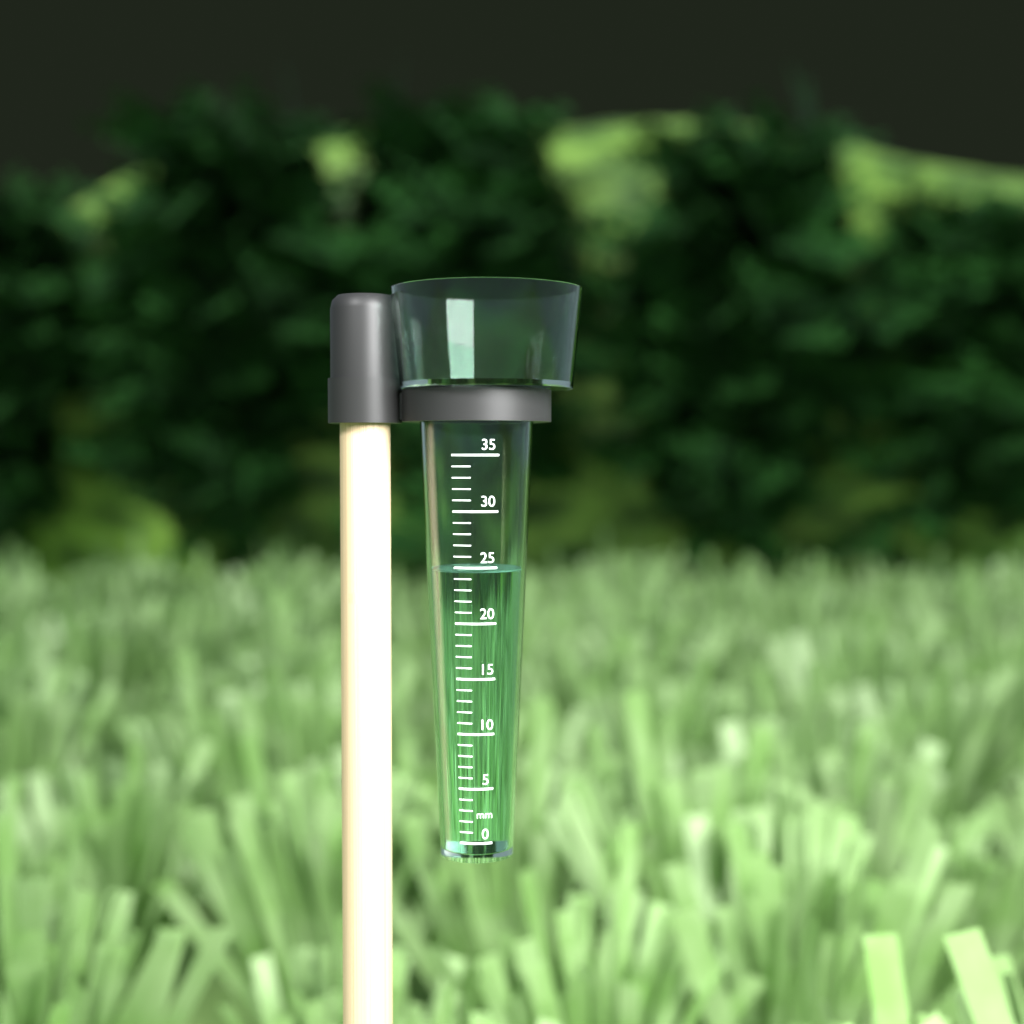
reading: 24.7 mm
